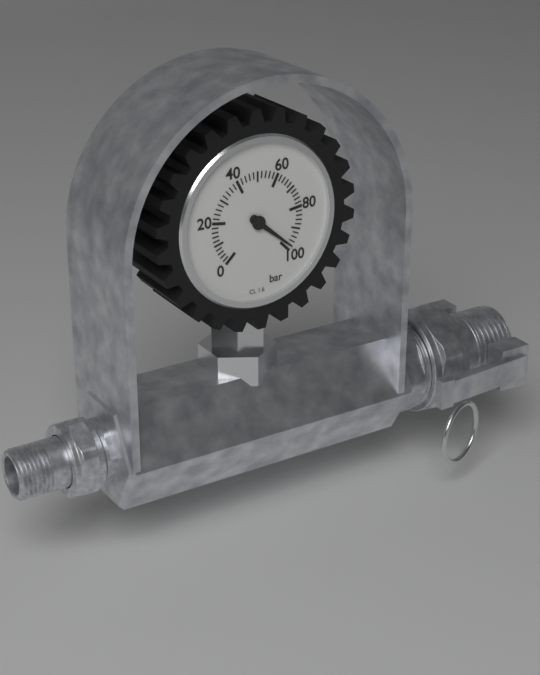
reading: 98 bar
